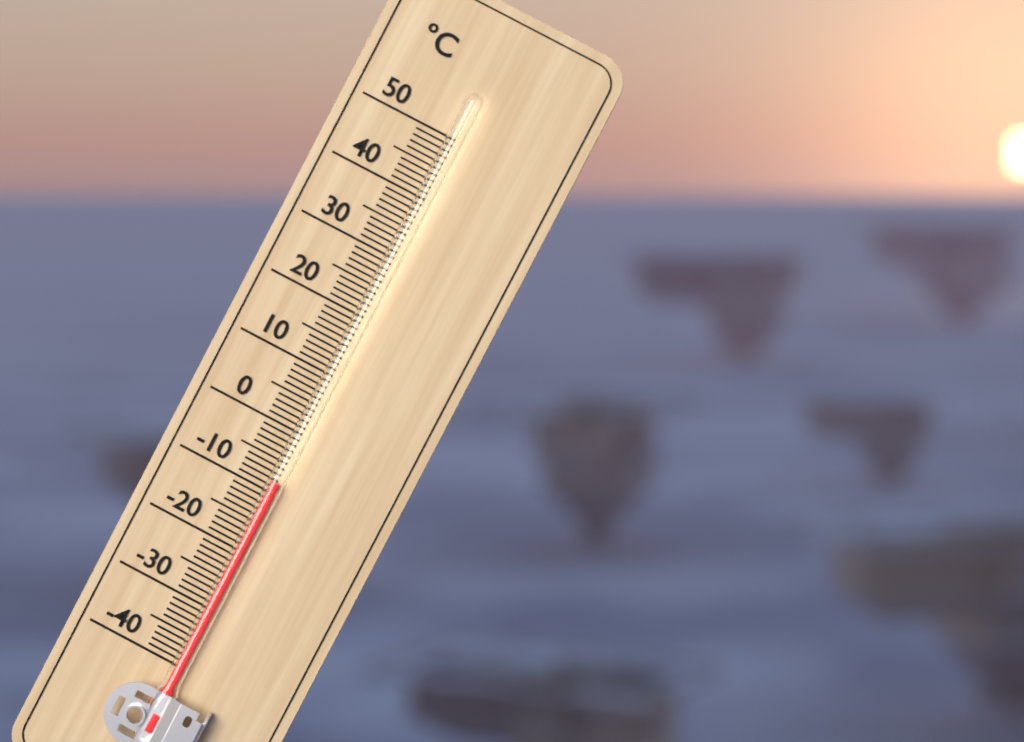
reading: -8 °C
